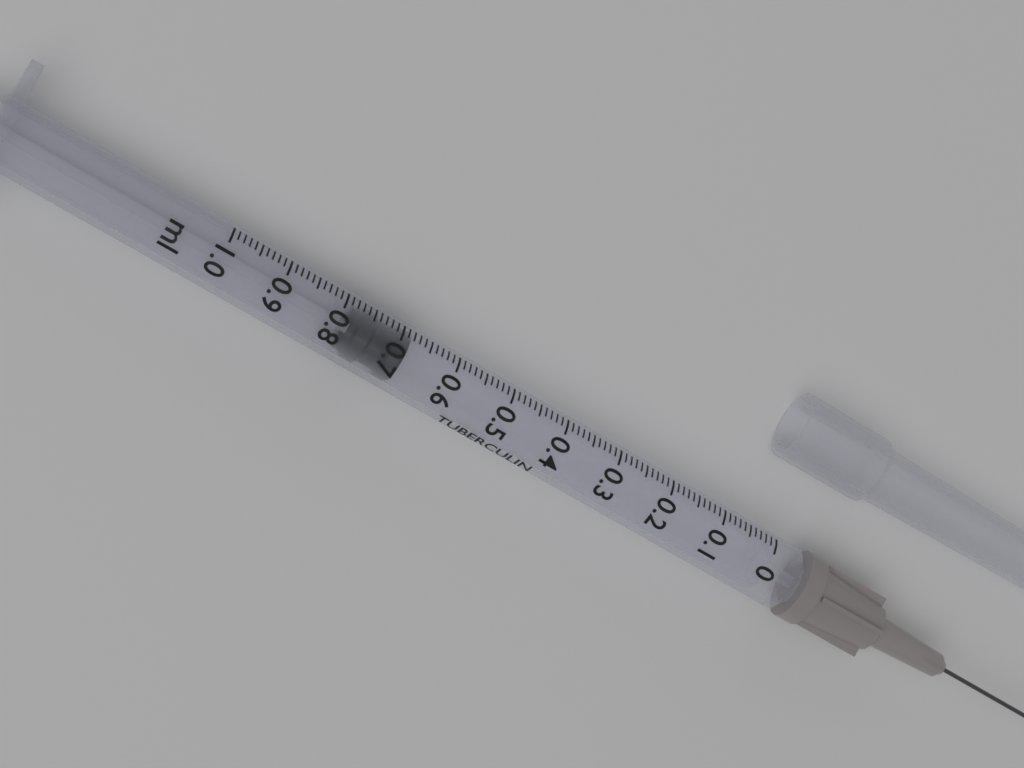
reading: 0.68 ml
